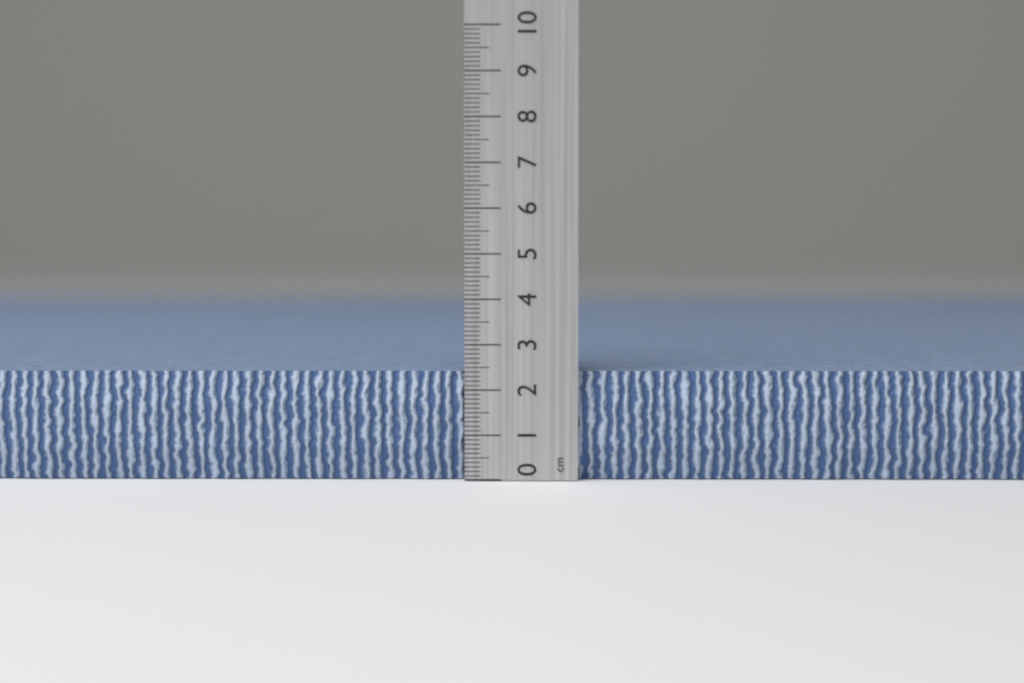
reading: 2.4 cm
